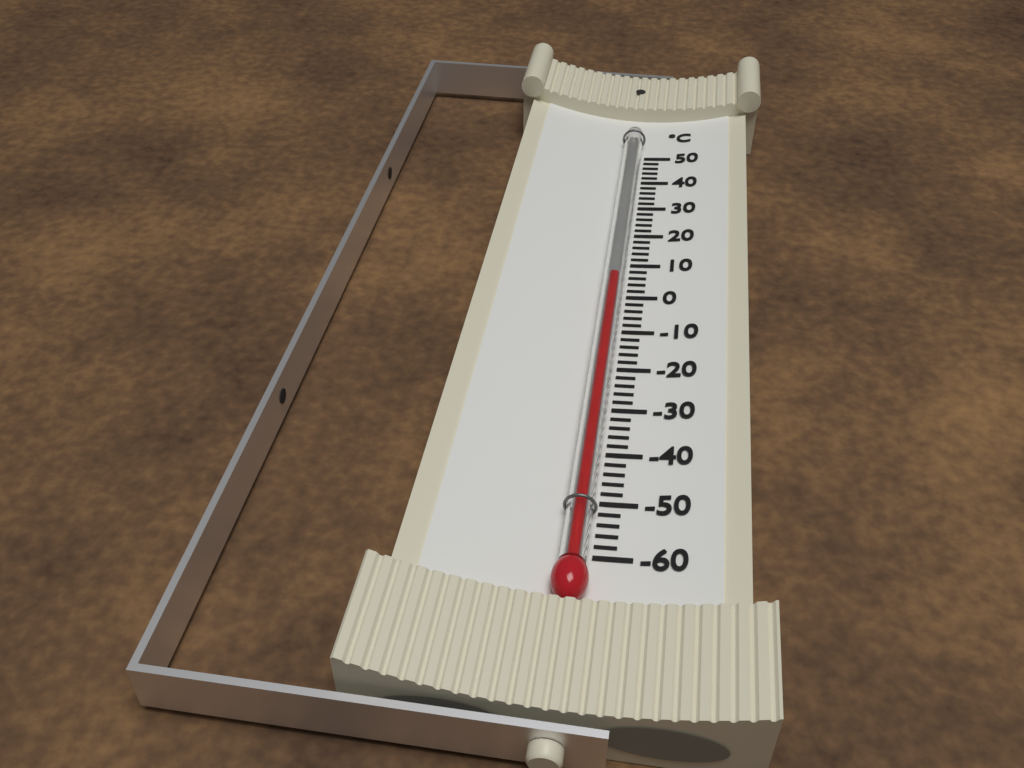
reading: 4 °C
